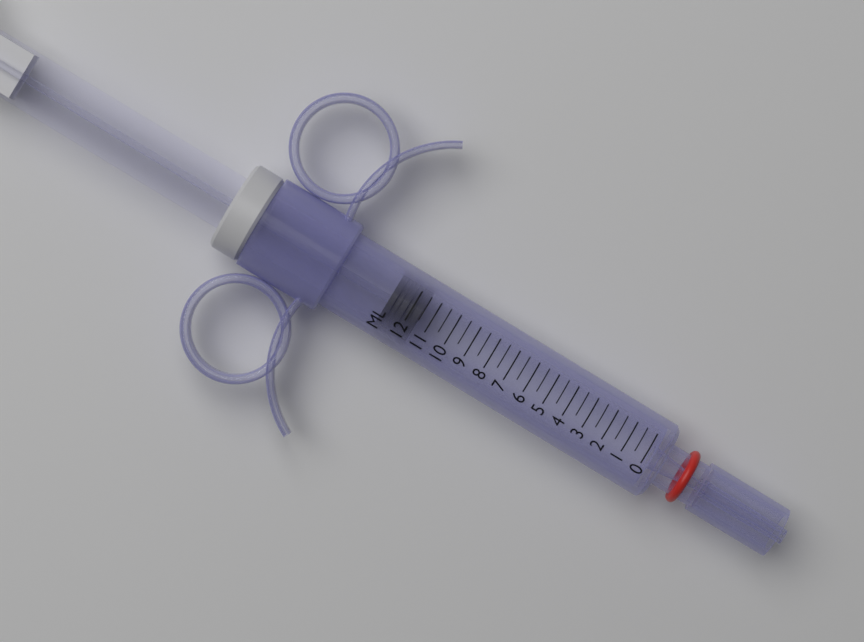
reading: 11.5 ml
